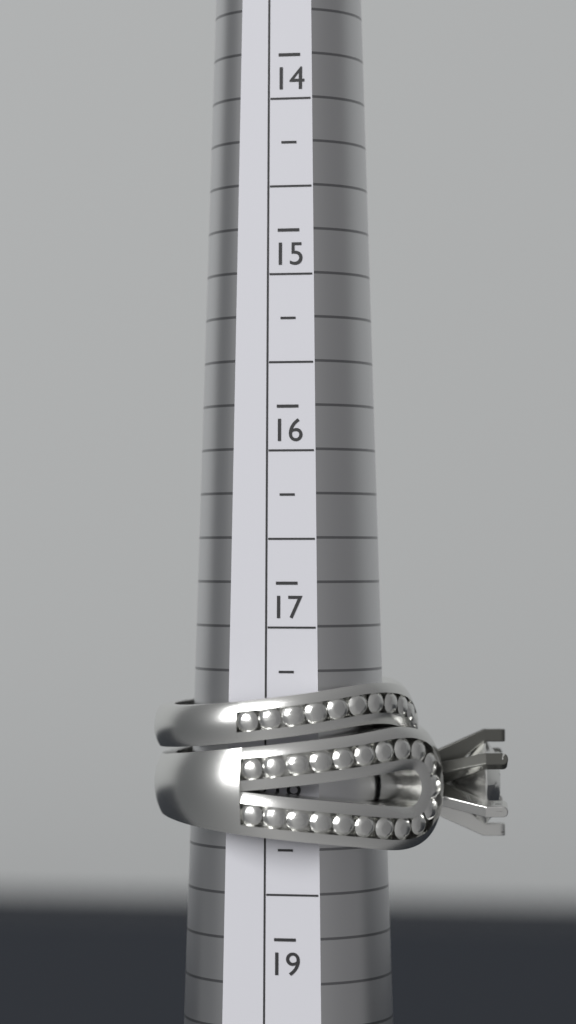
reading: 18.50 (no unit)
